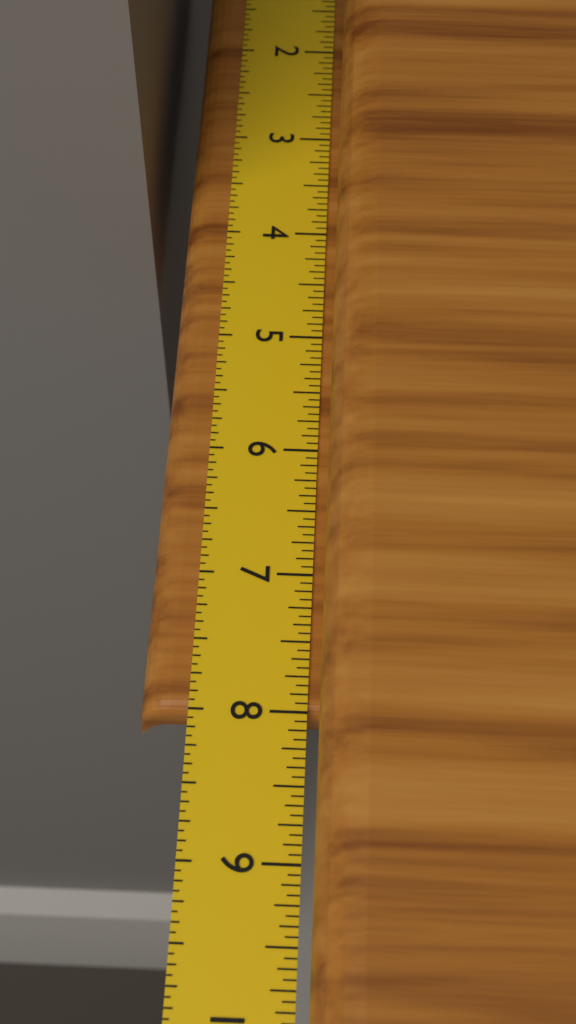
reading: 8.0000 in
